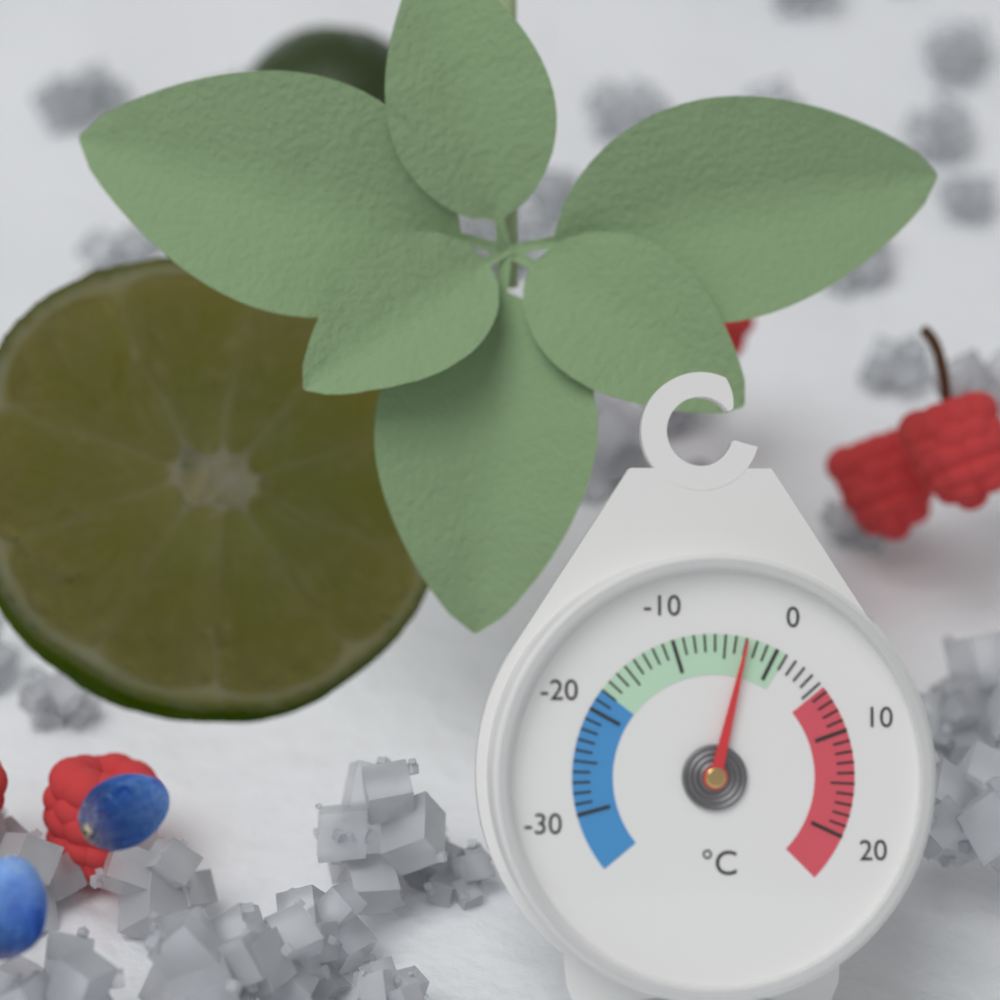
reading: -3 °C
